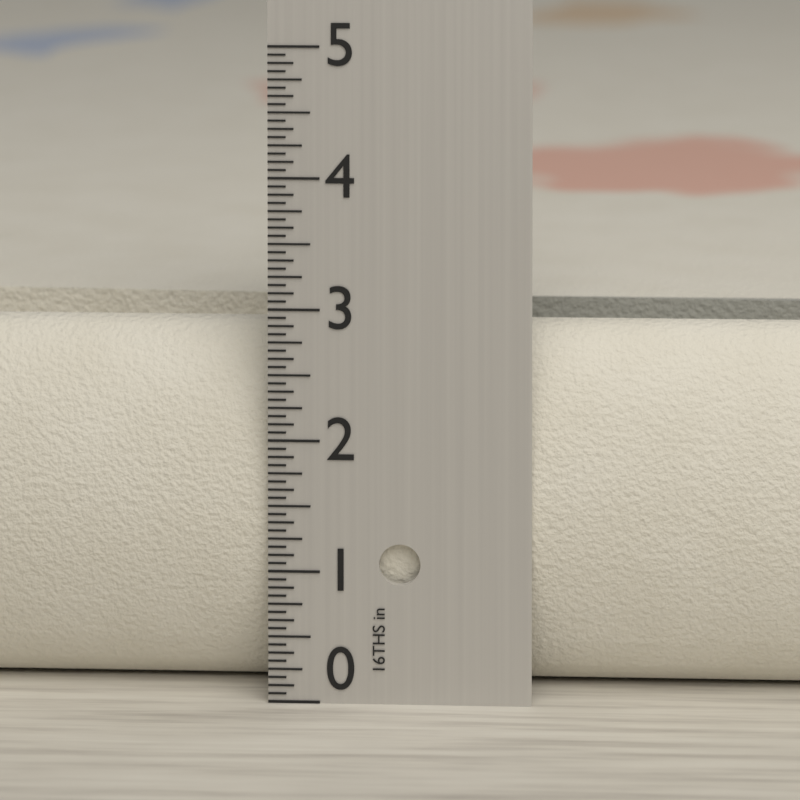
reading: 2.8125 in
